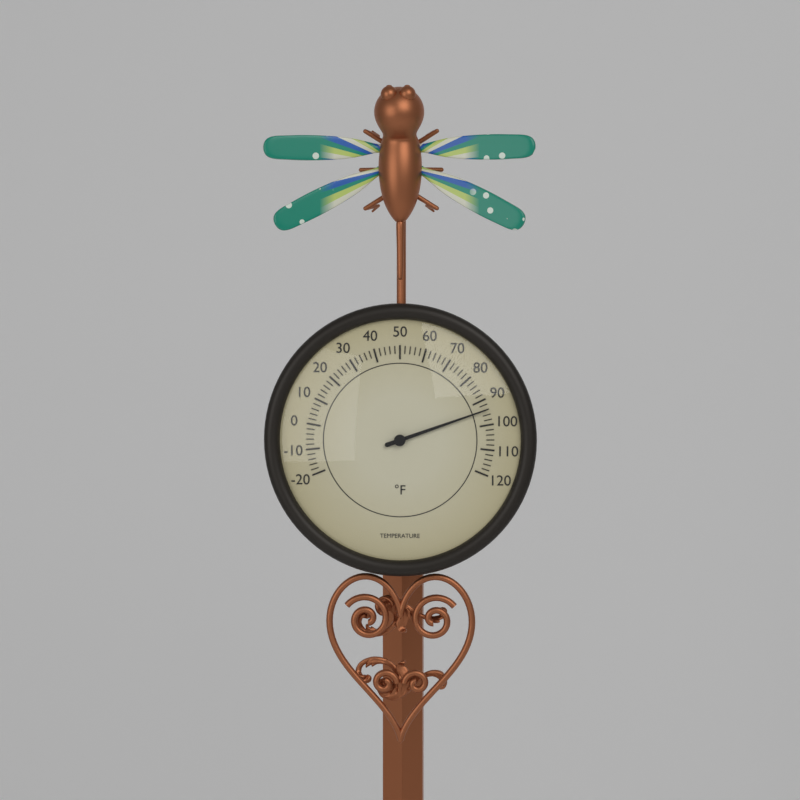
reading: 94 °F
